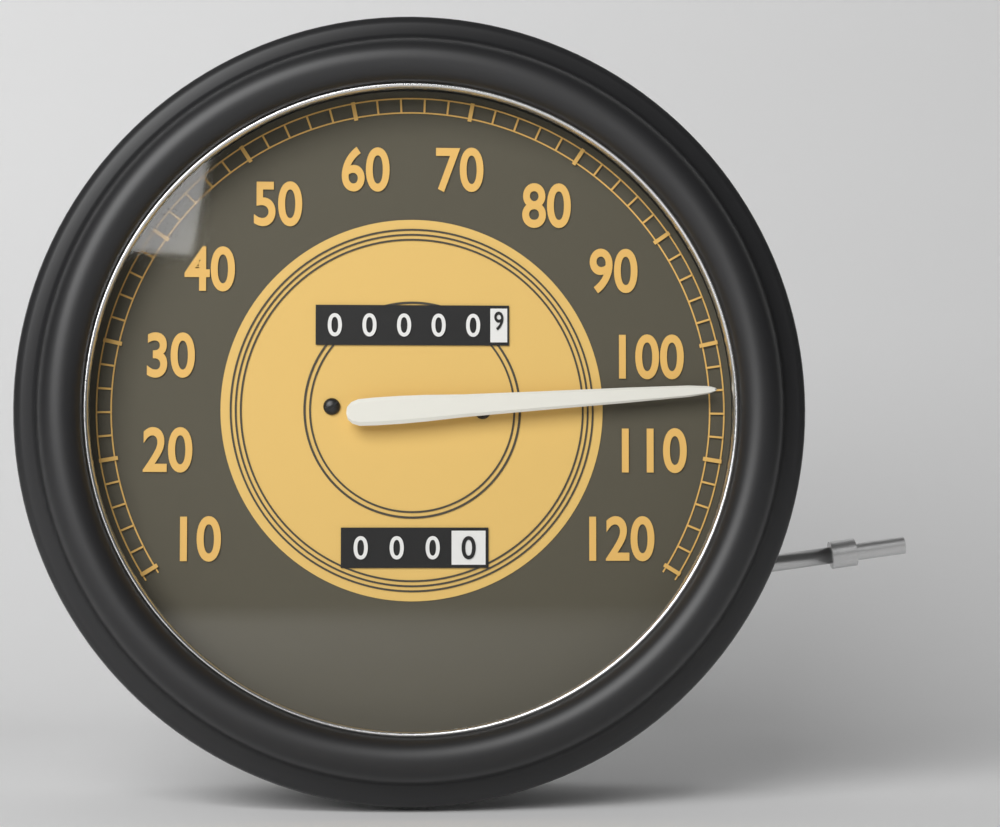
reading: 104 (no unit)
